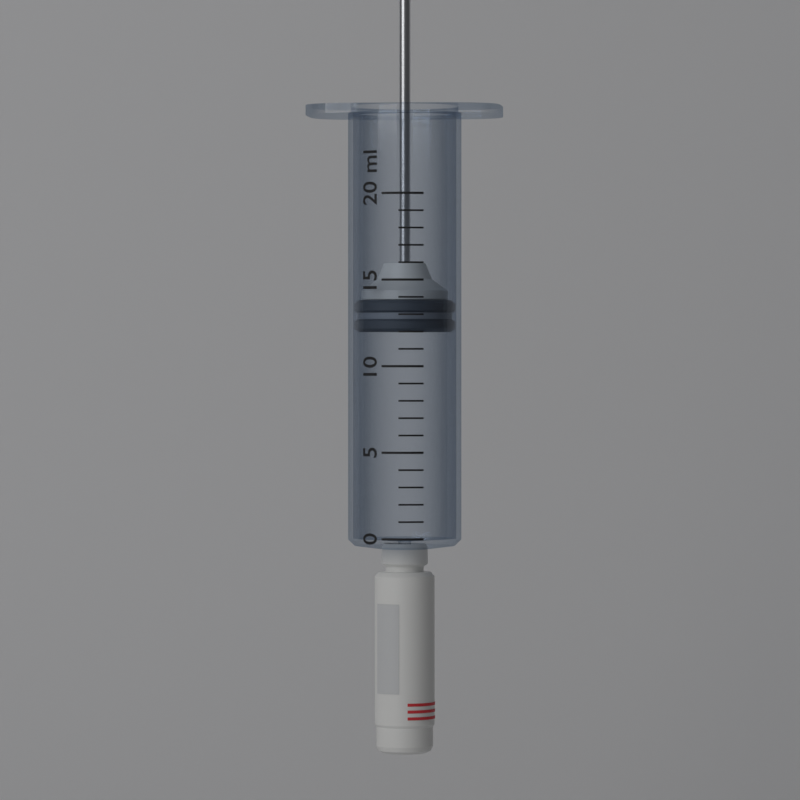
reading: 12 ml
